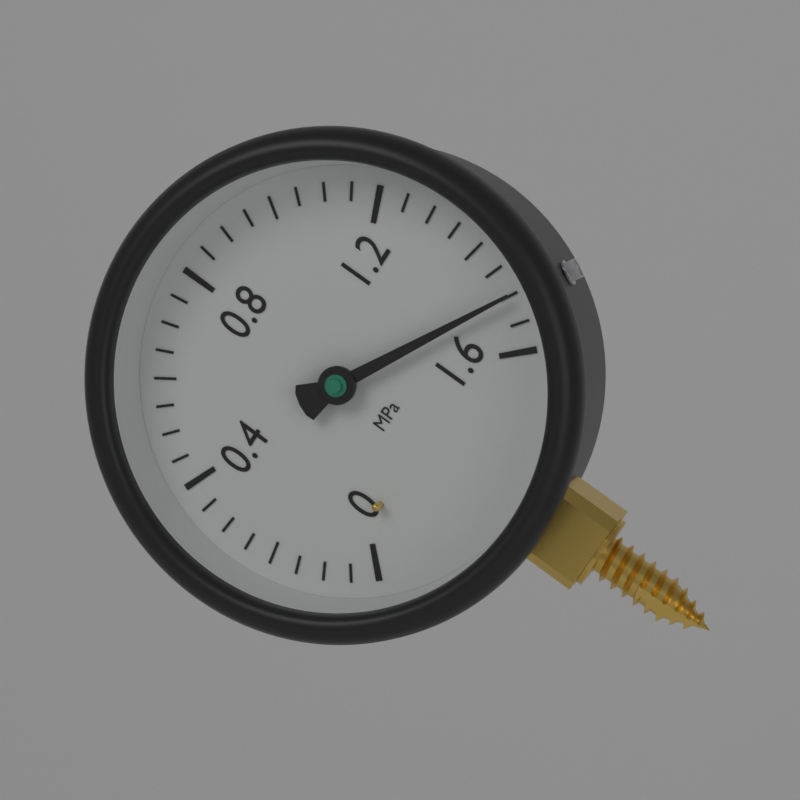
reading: 1.50 MPa
